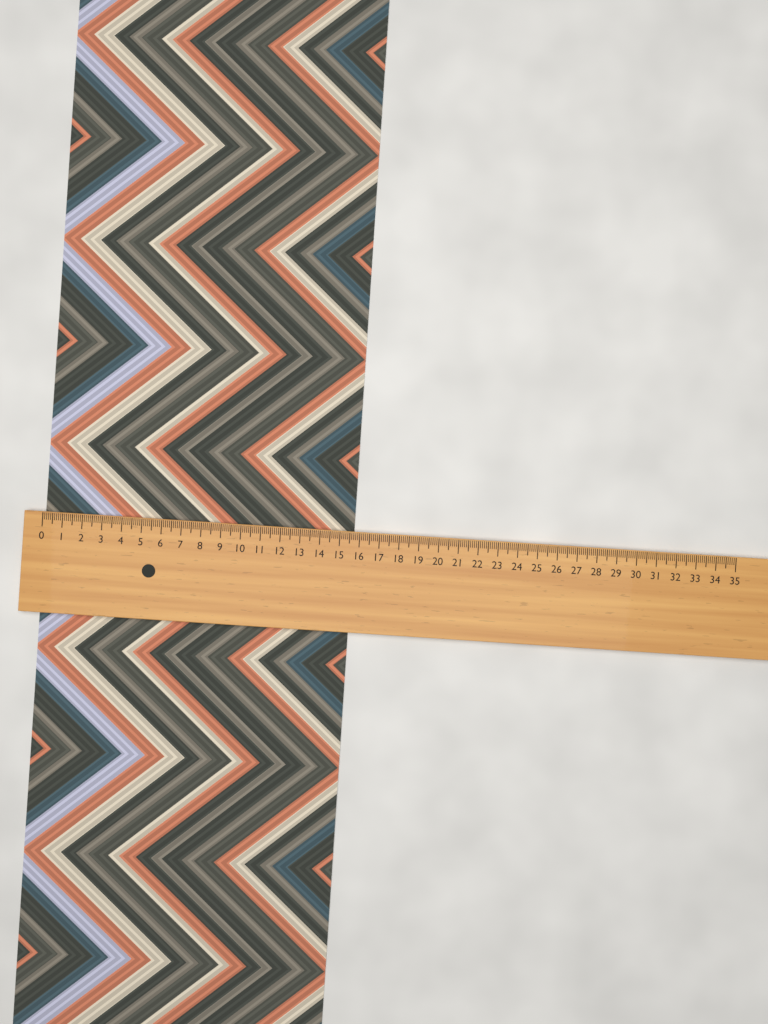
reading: 15.7 (no unit)
